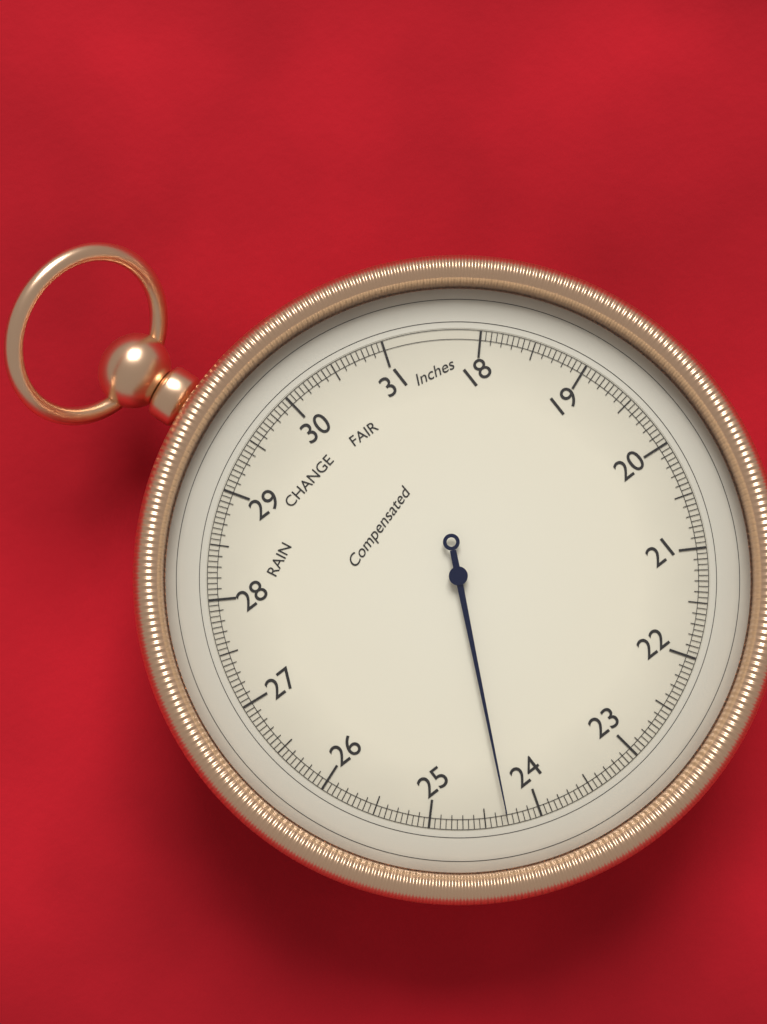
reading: 24.30 inHg
